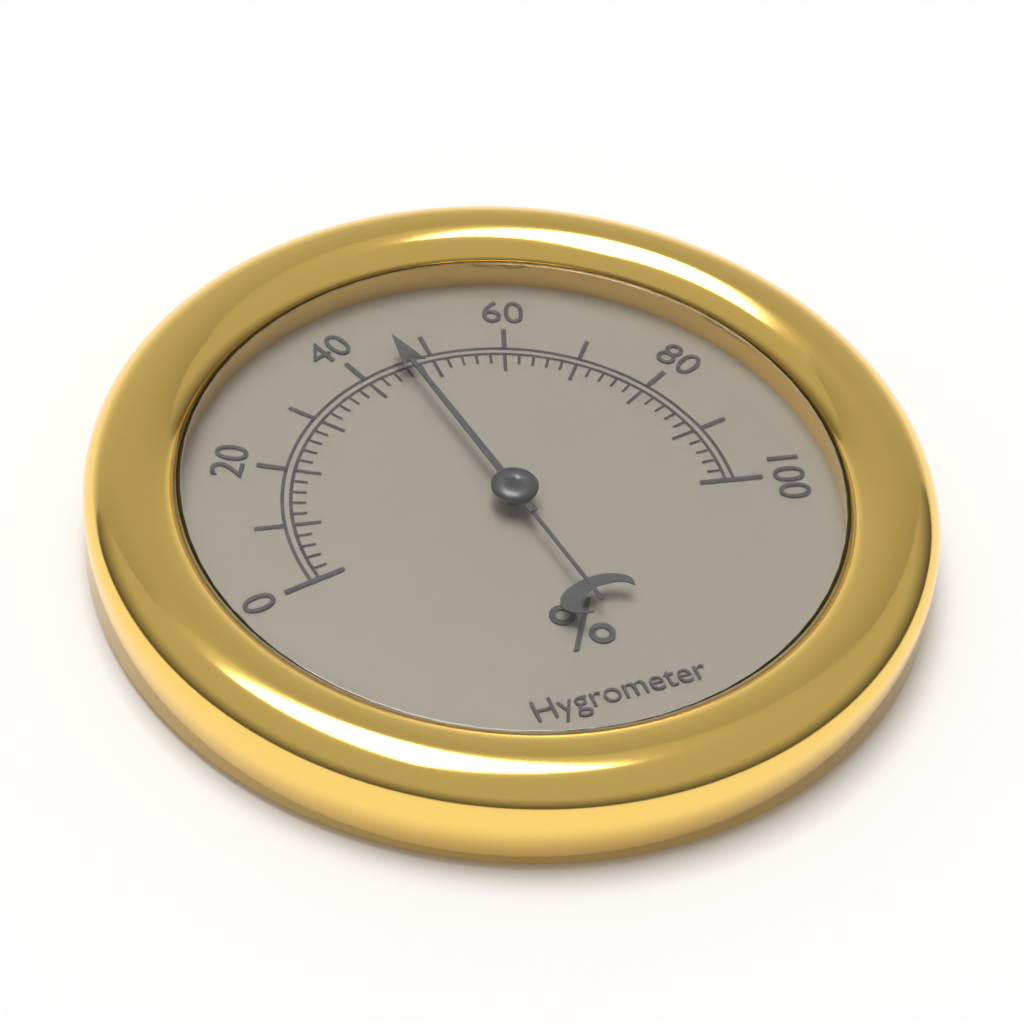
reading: 46 %
